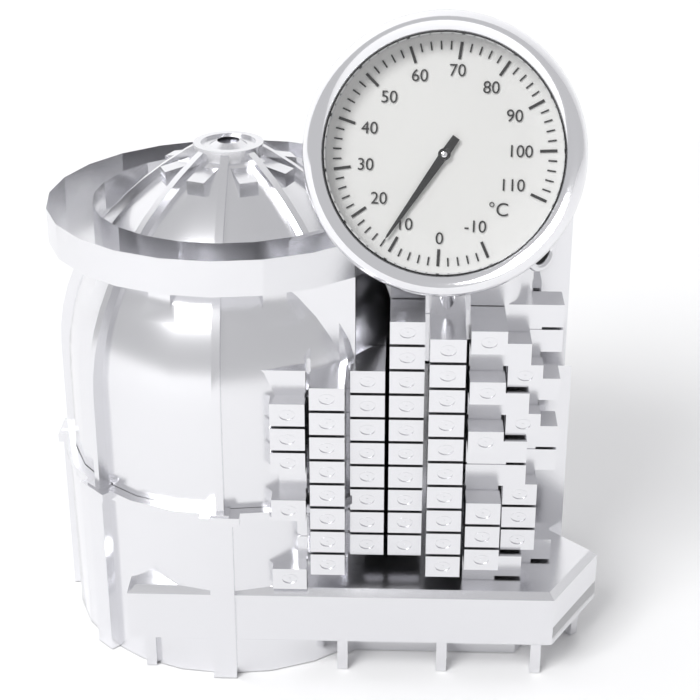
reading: 12 °C
